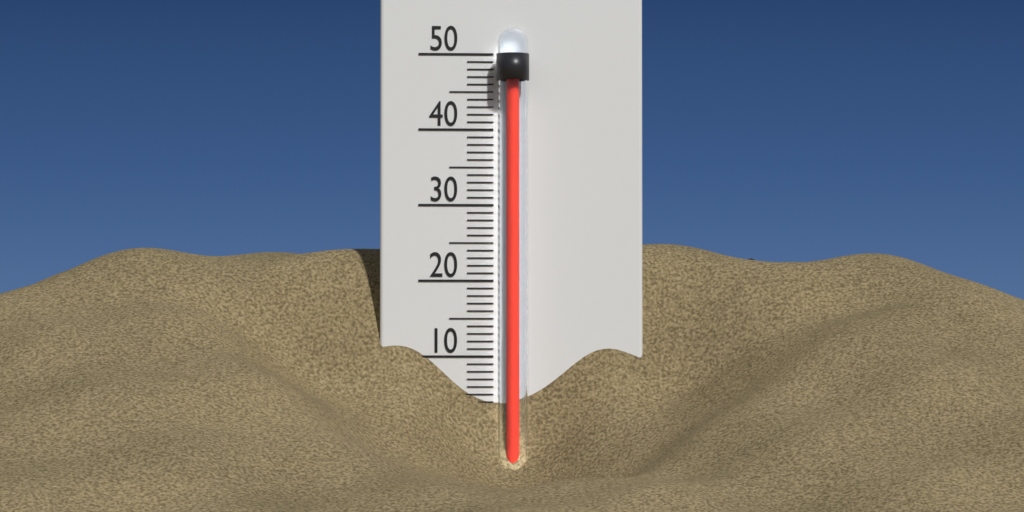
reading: 48 °C
